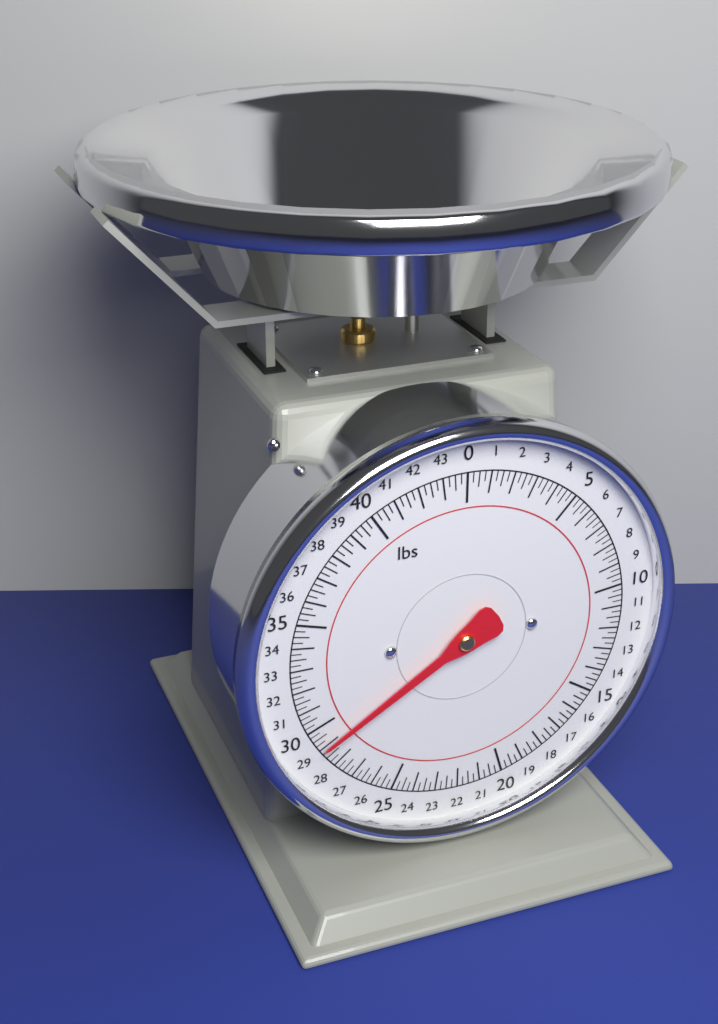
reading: 29.00 lbs
